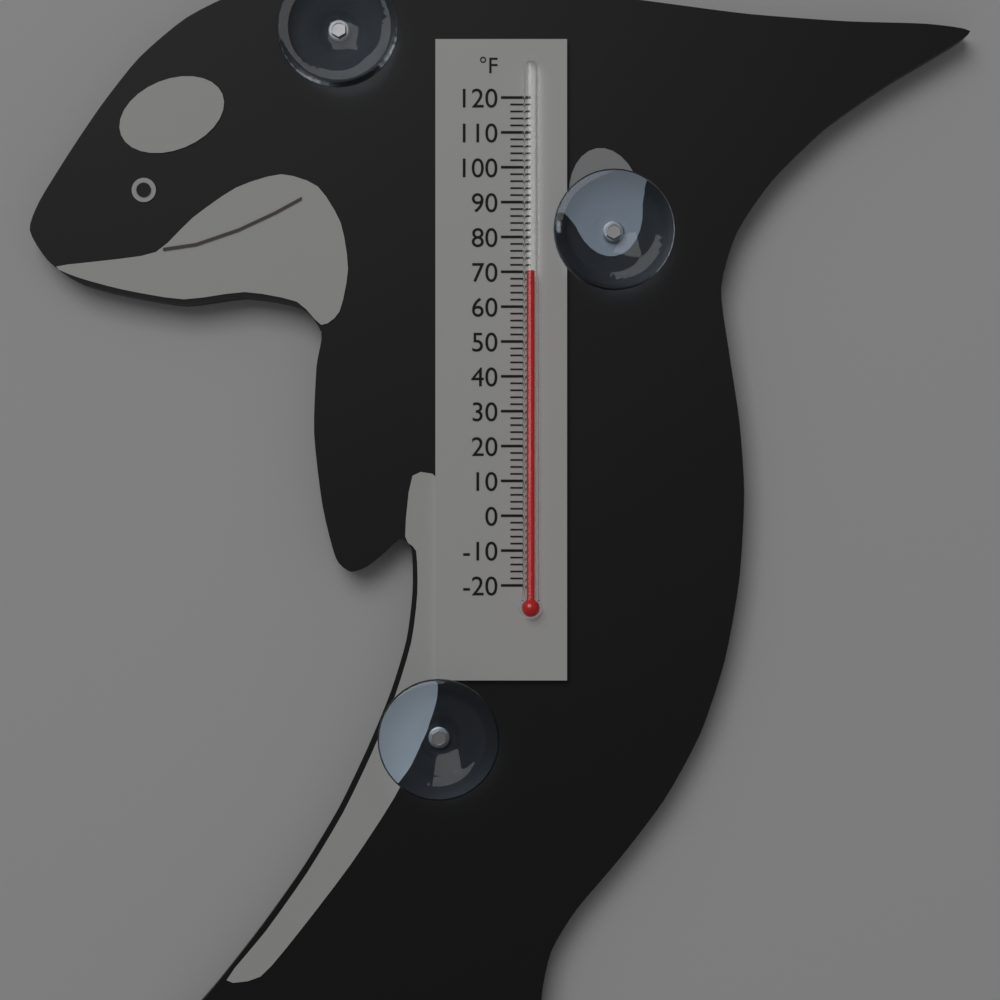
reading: 70 °F
